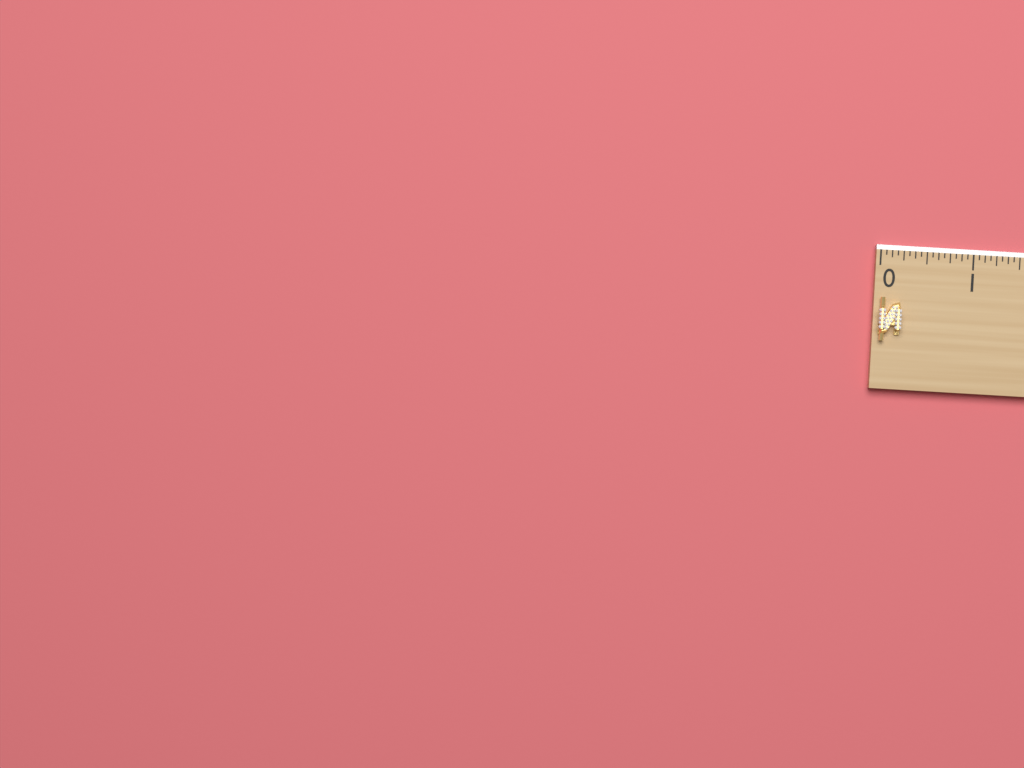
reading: 0.2500 (no unit)
